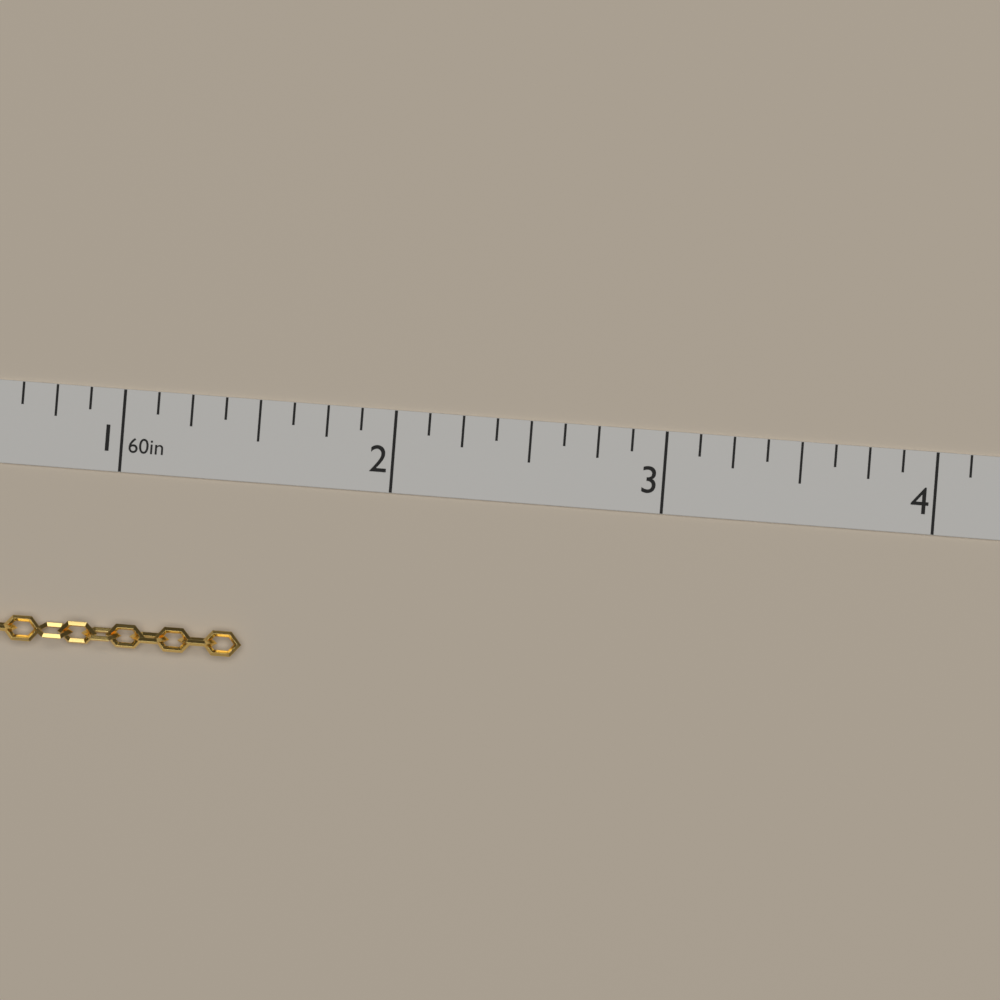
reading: 1.500 in
